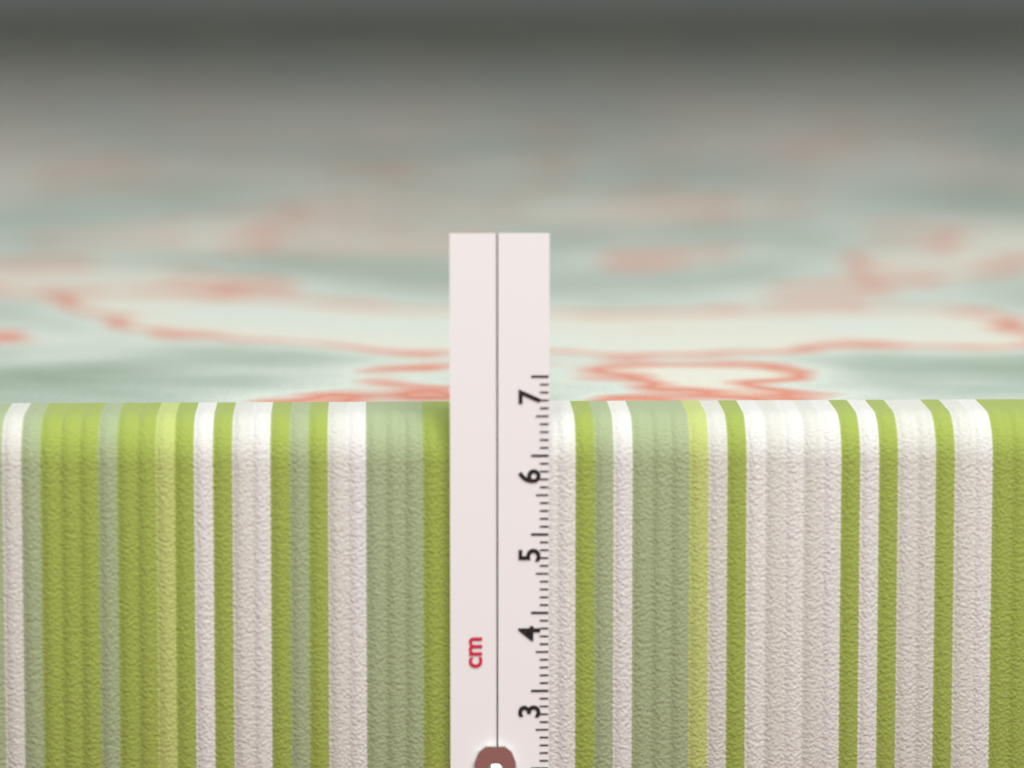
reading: 6.5 cm
